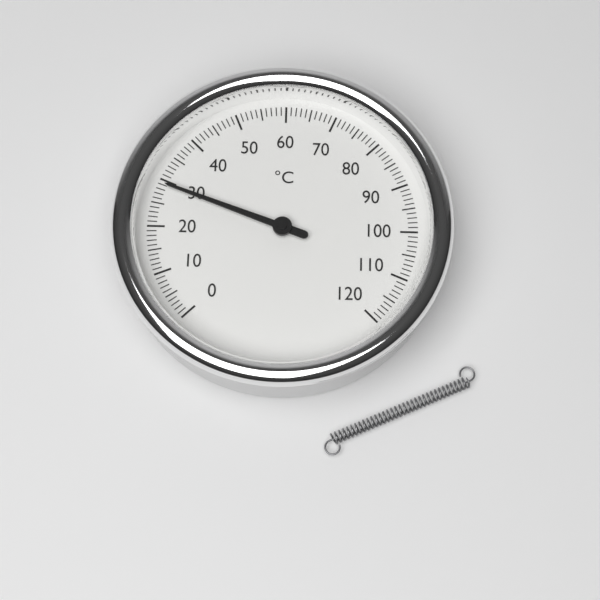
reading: 29 °C
